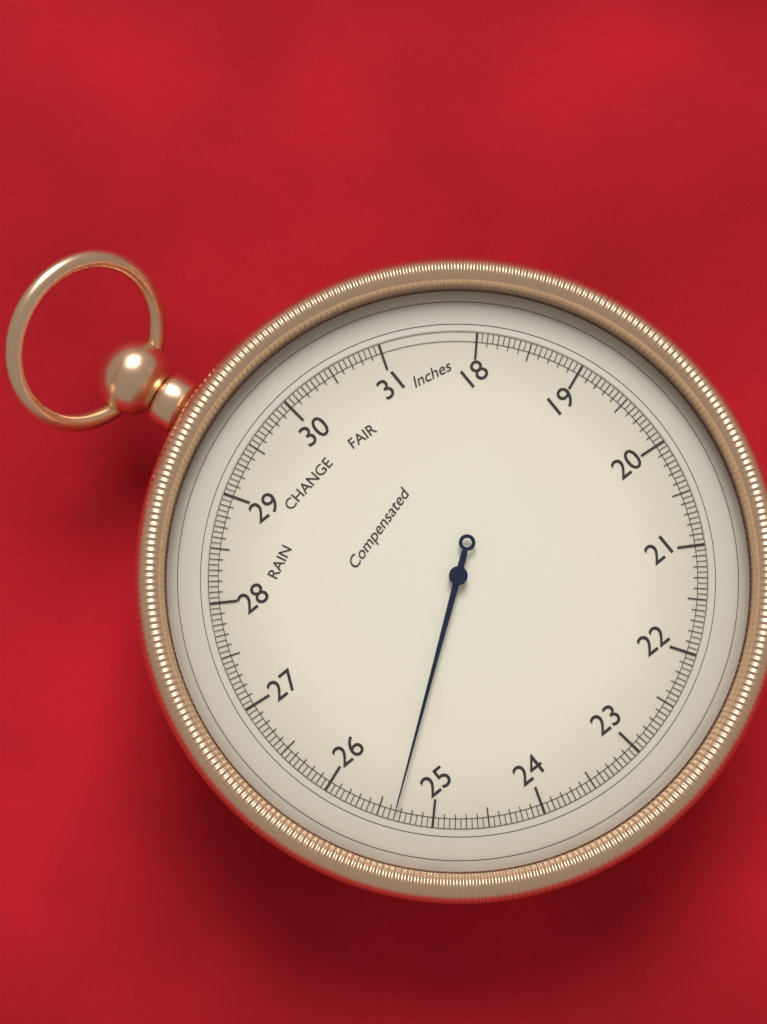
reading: 25.35 inHg
